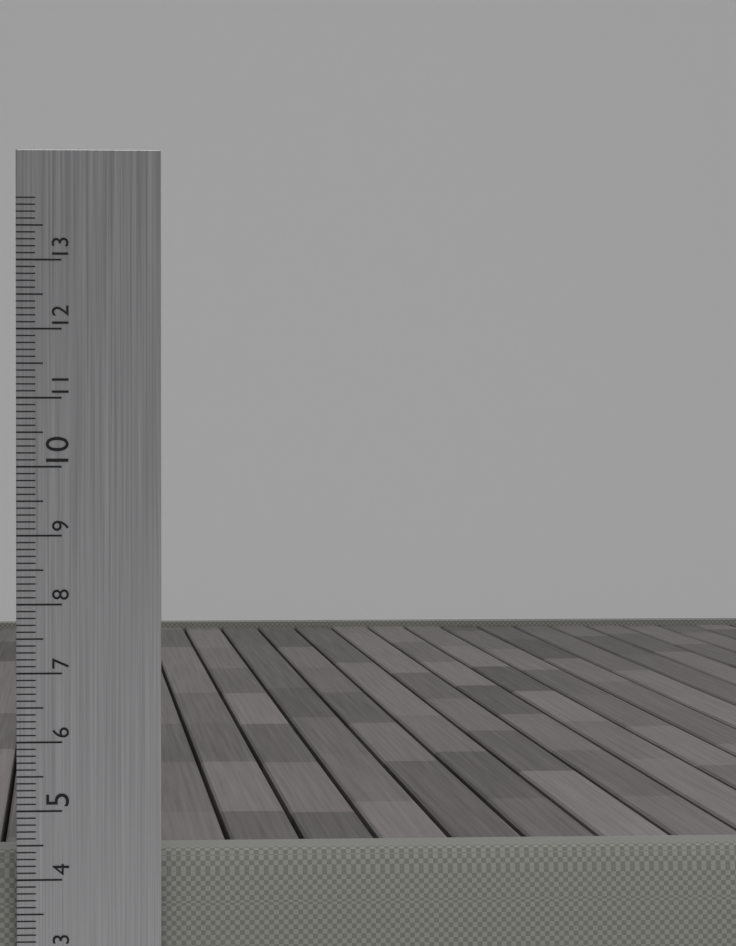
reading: 4.4 cm
